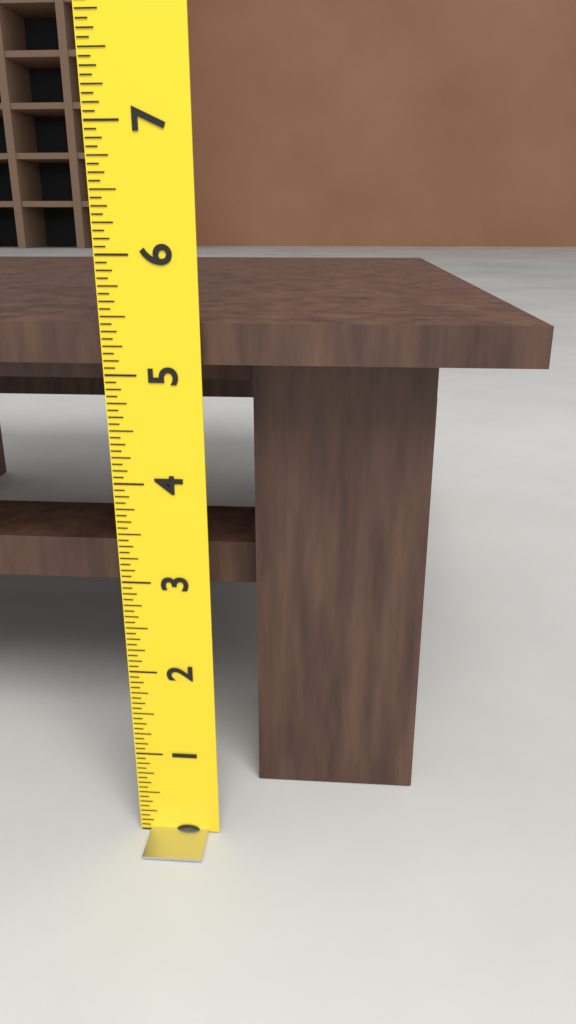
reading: 5.4375 (no unit)
